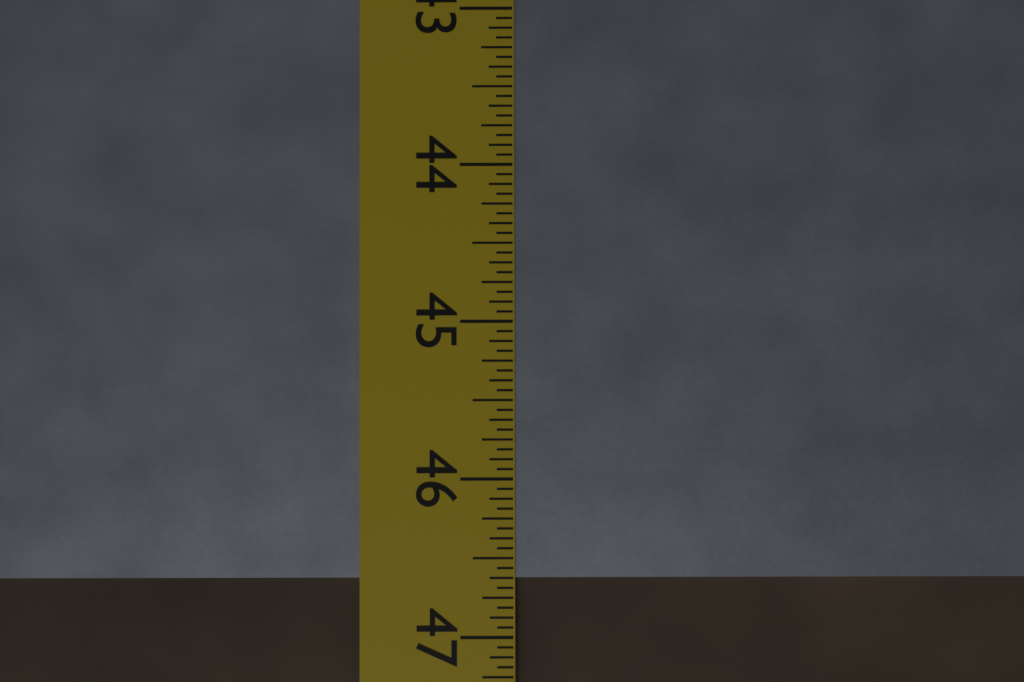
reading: 46.6250 in
